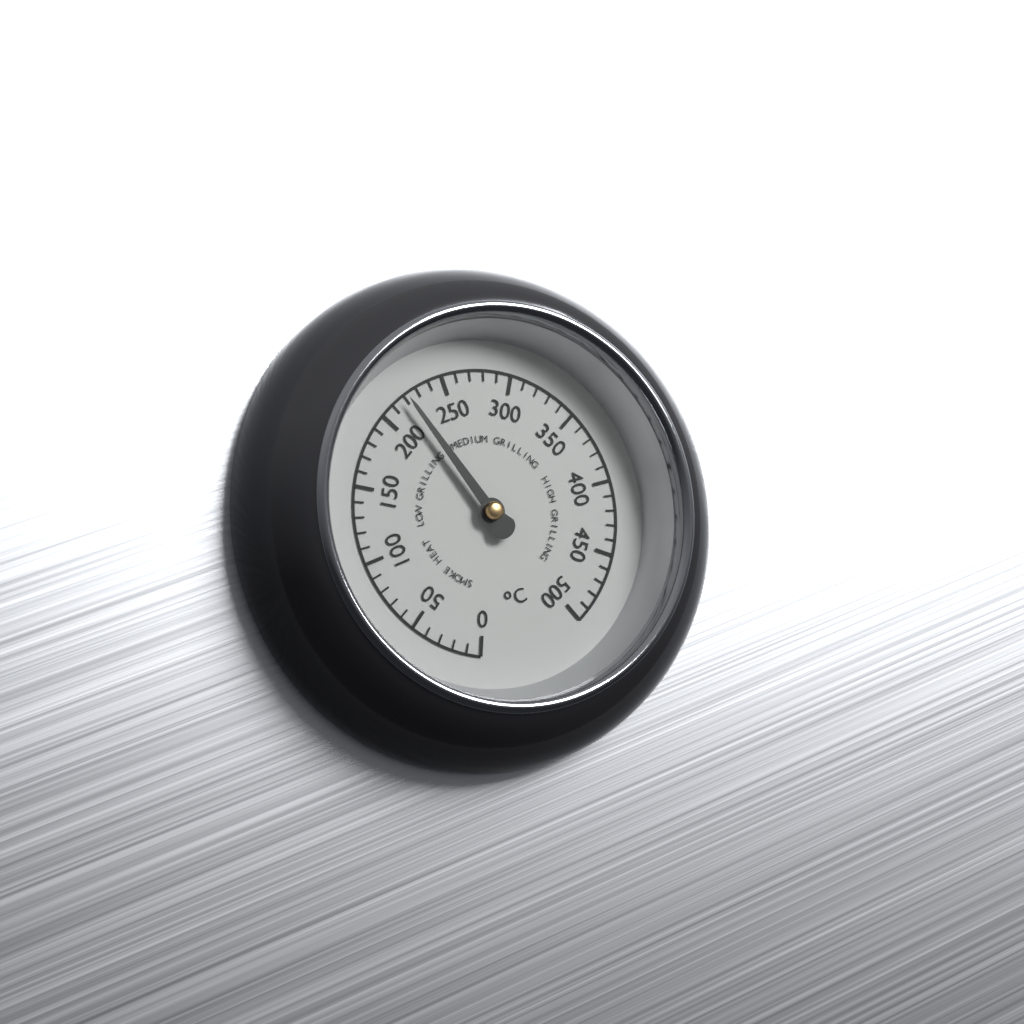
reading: 220 °C
